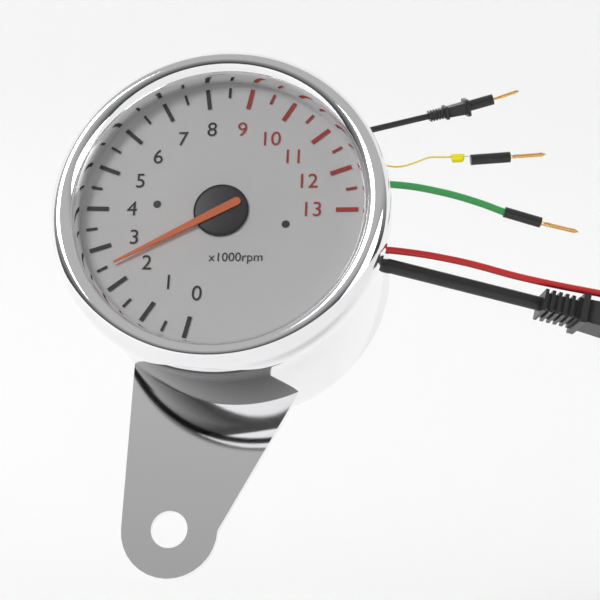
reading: 2.5 x1000rpm
